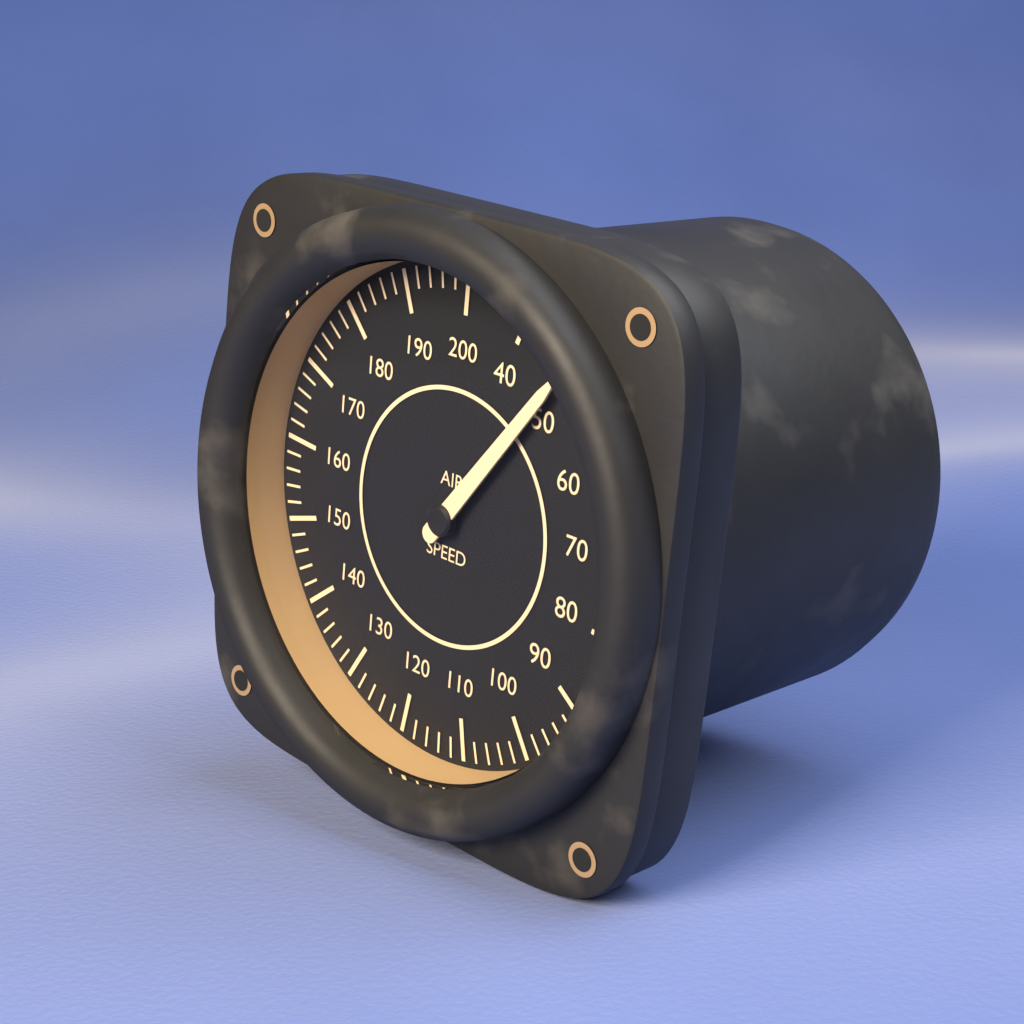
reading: 48 (no unit)
